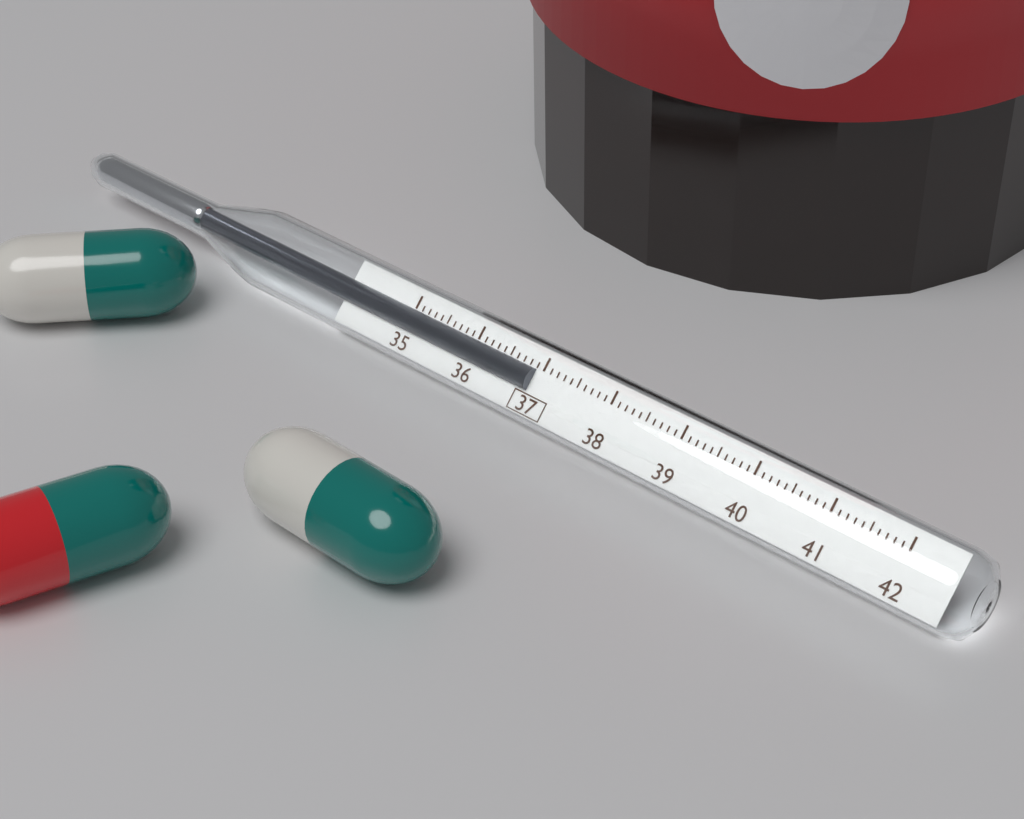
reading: 36.9 (no unit)
